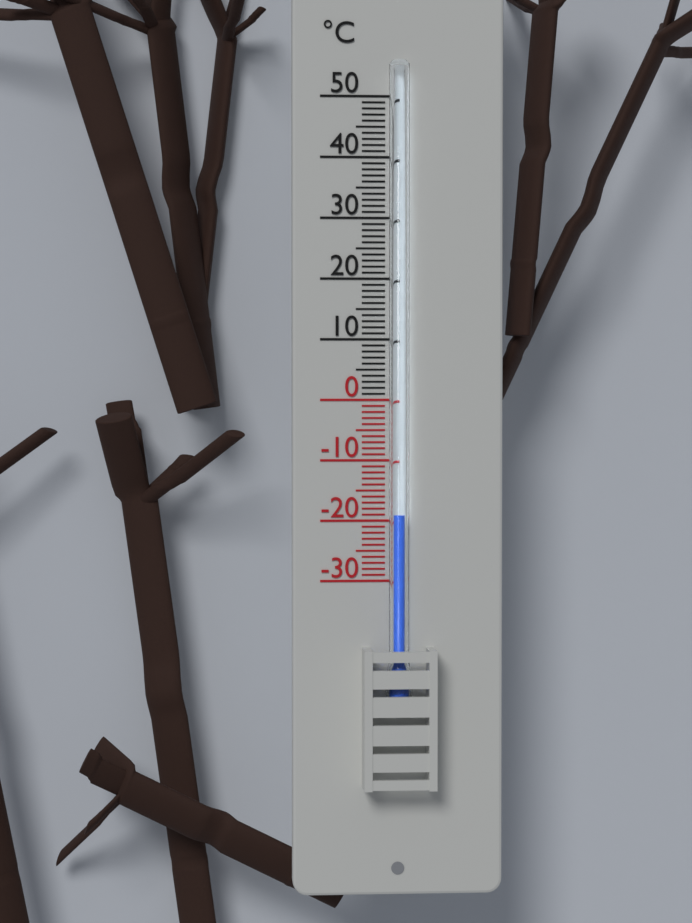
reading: -19 °C
